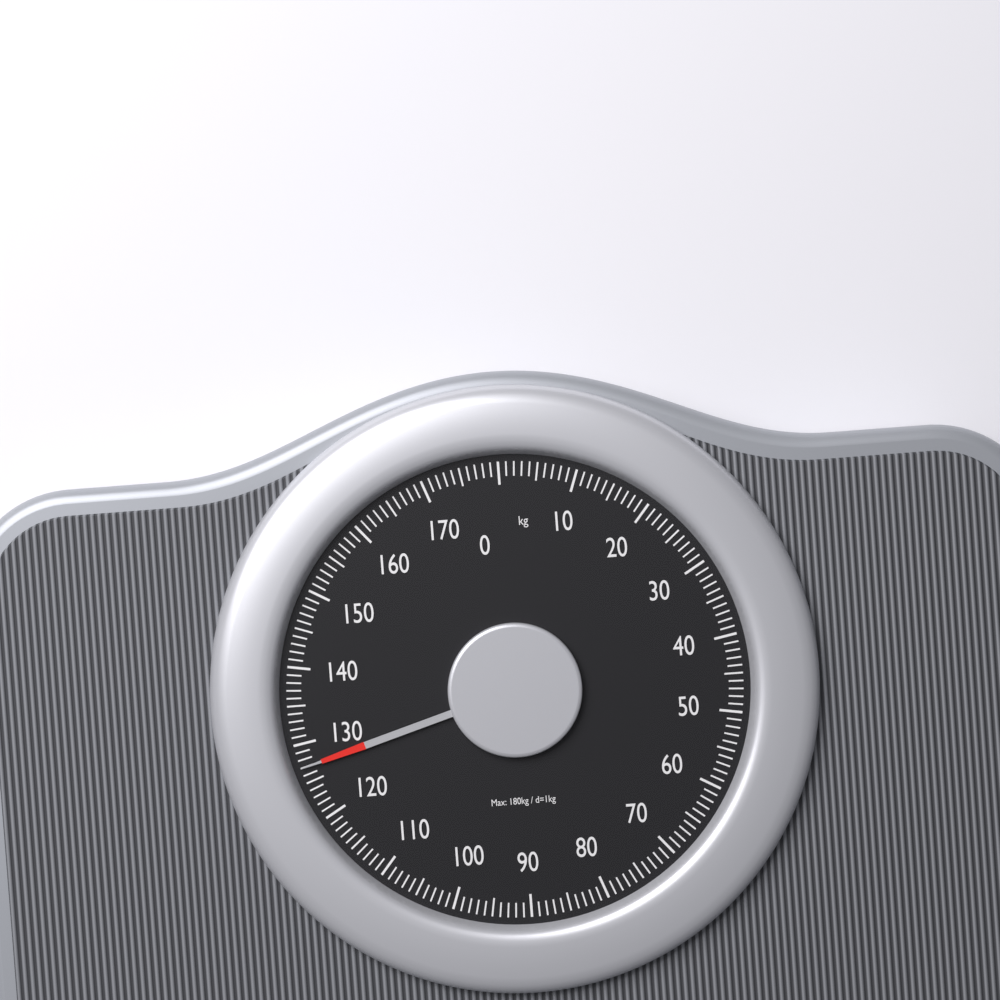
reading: 127 kg
